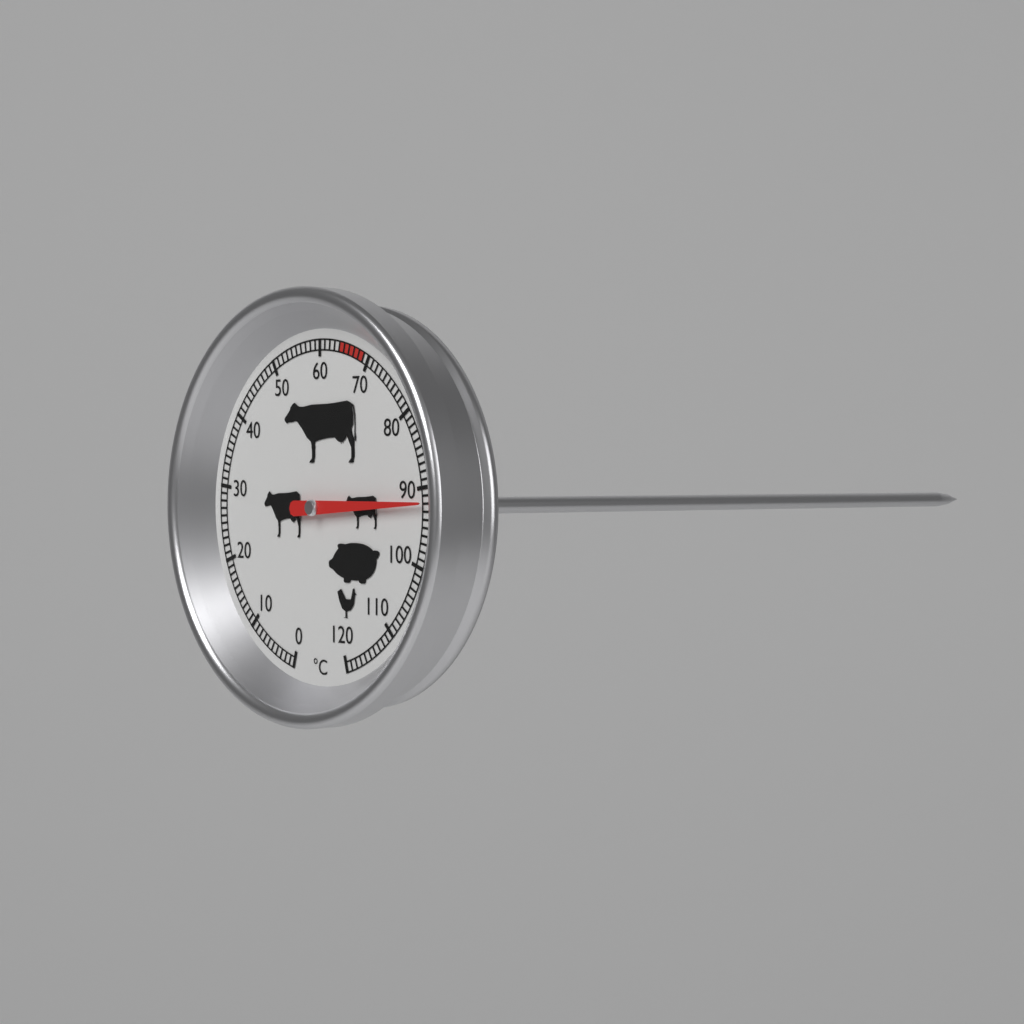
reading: 92 °C
